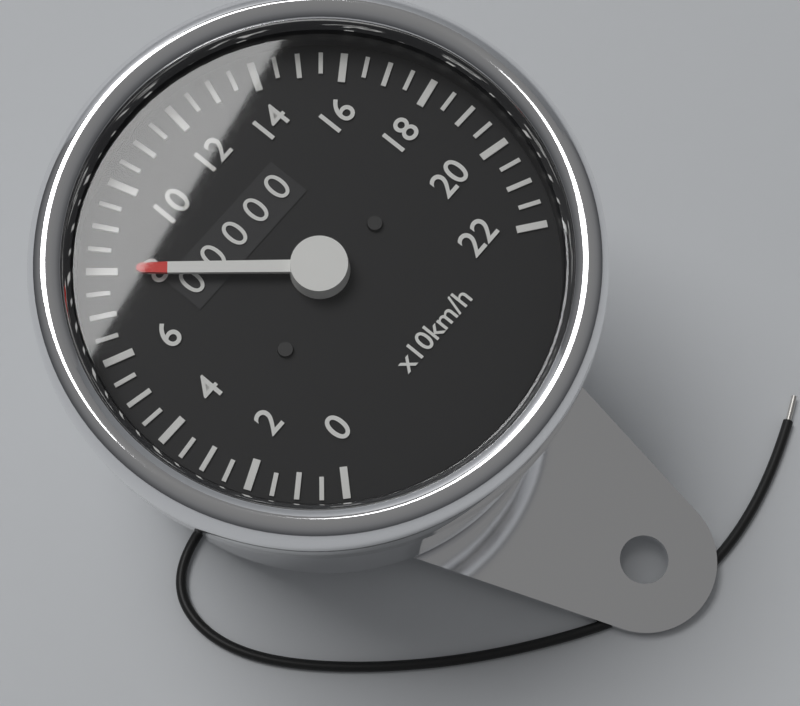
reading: 80 km/h
